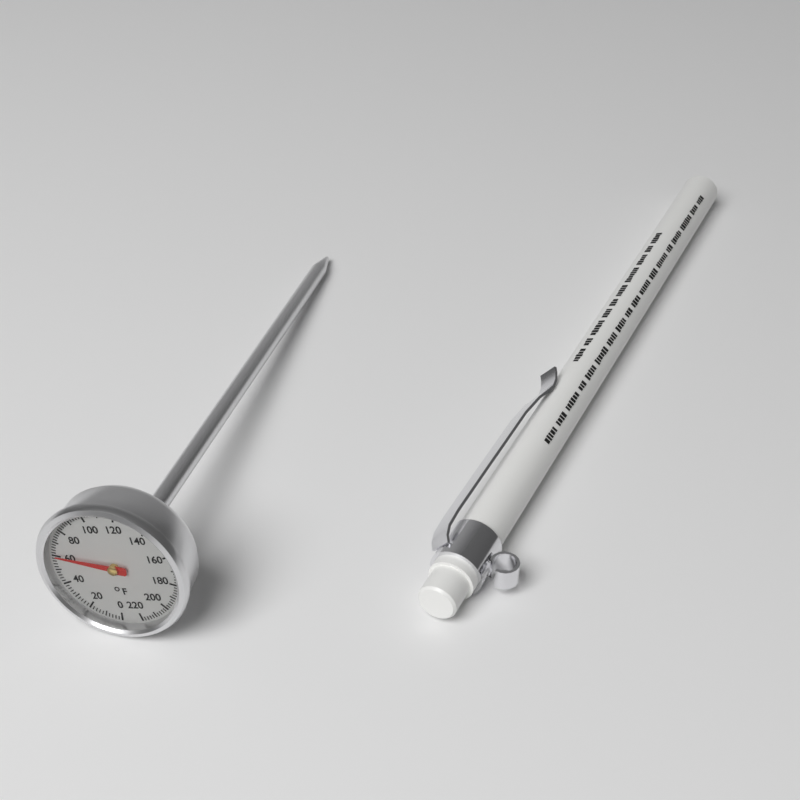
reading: 60 °F
